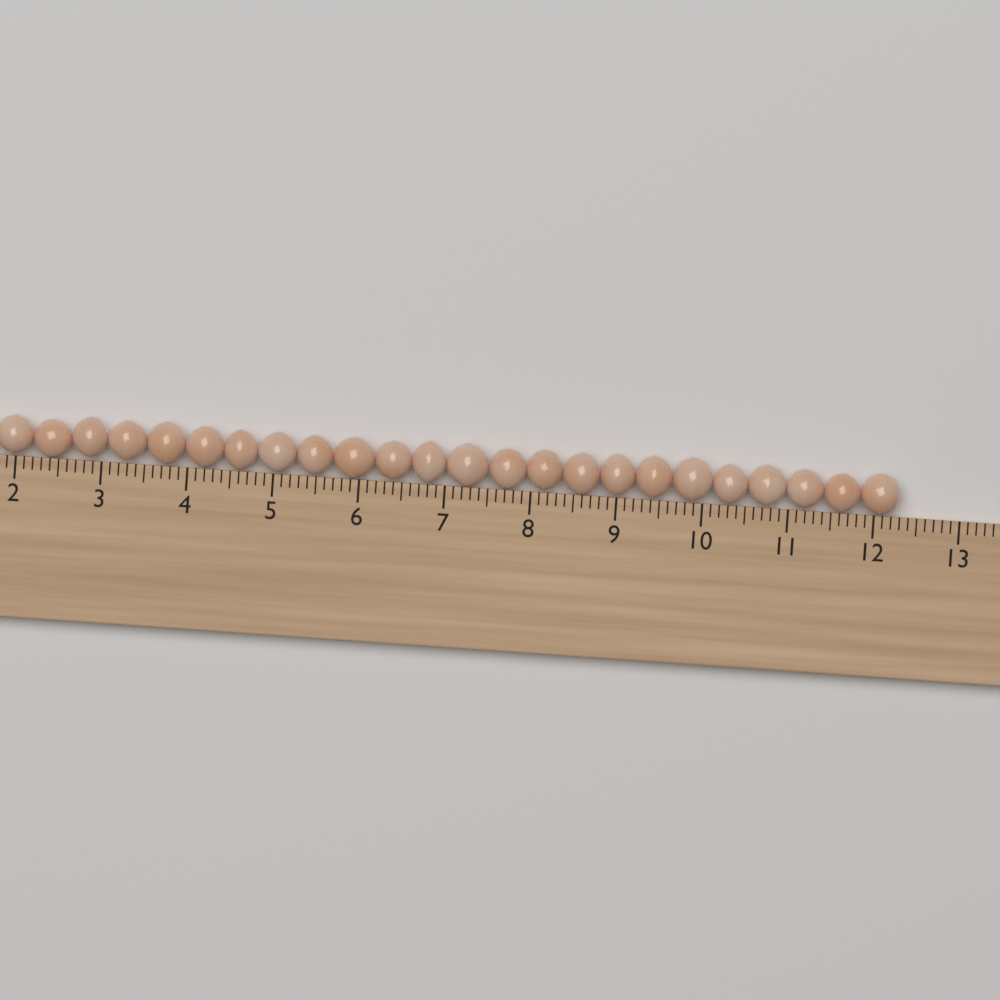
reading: 12.3 cm
